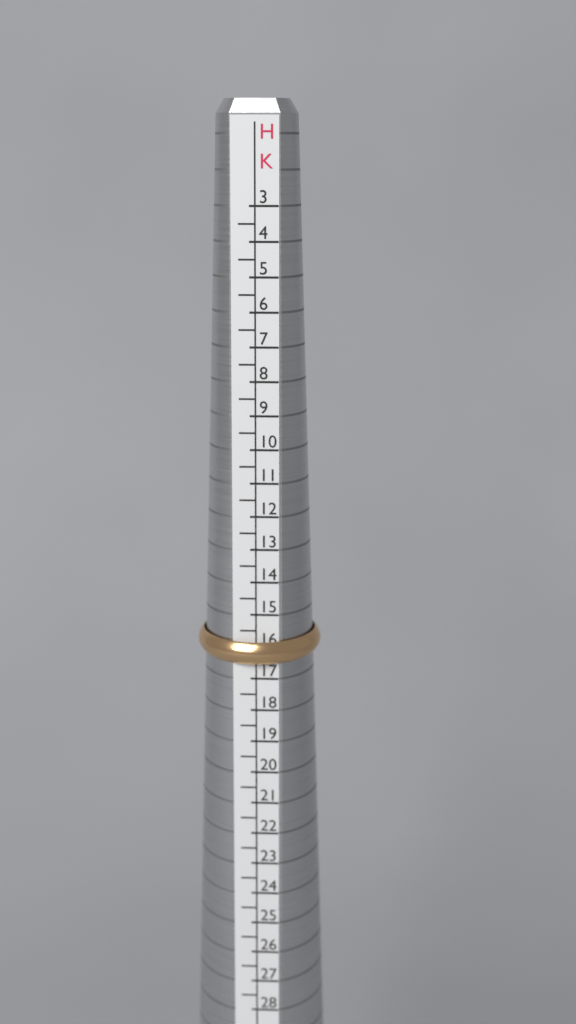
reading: 16.5 HK
